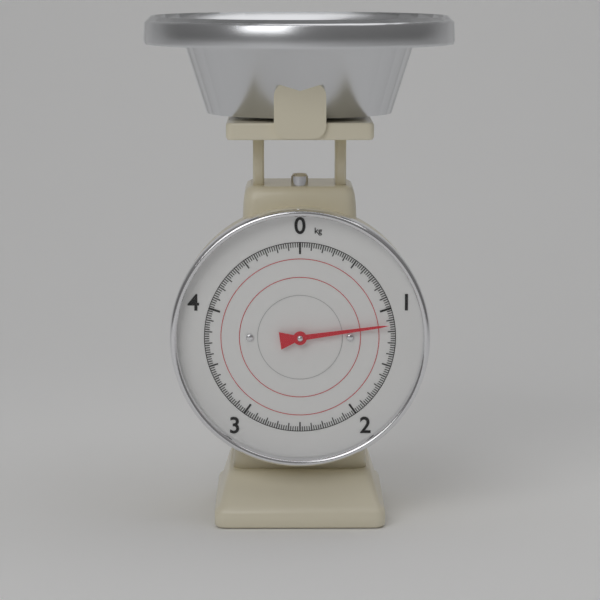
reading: 1.14 kg
